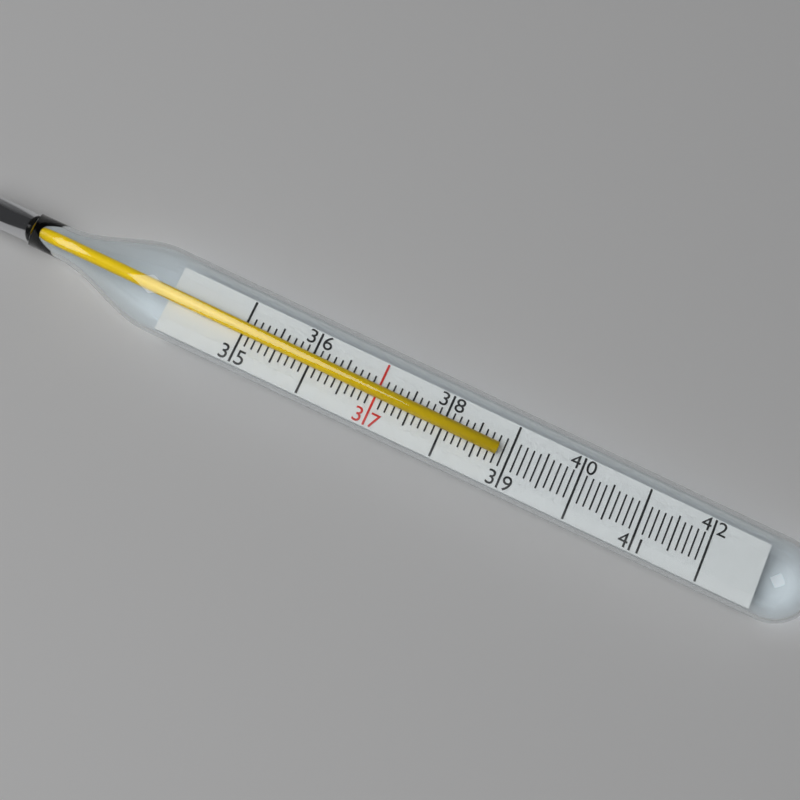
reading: 38.8 (no unit)
